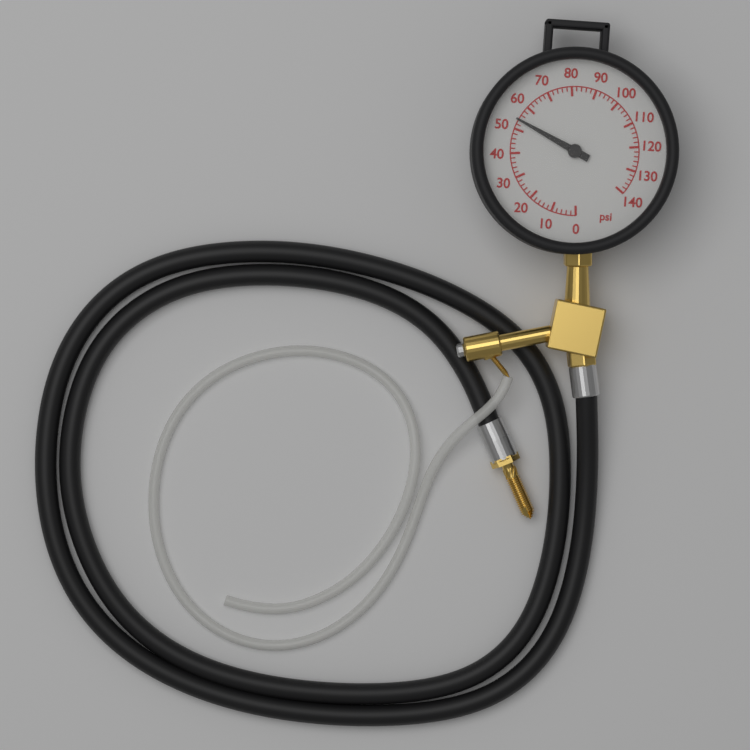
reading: 54 psi
